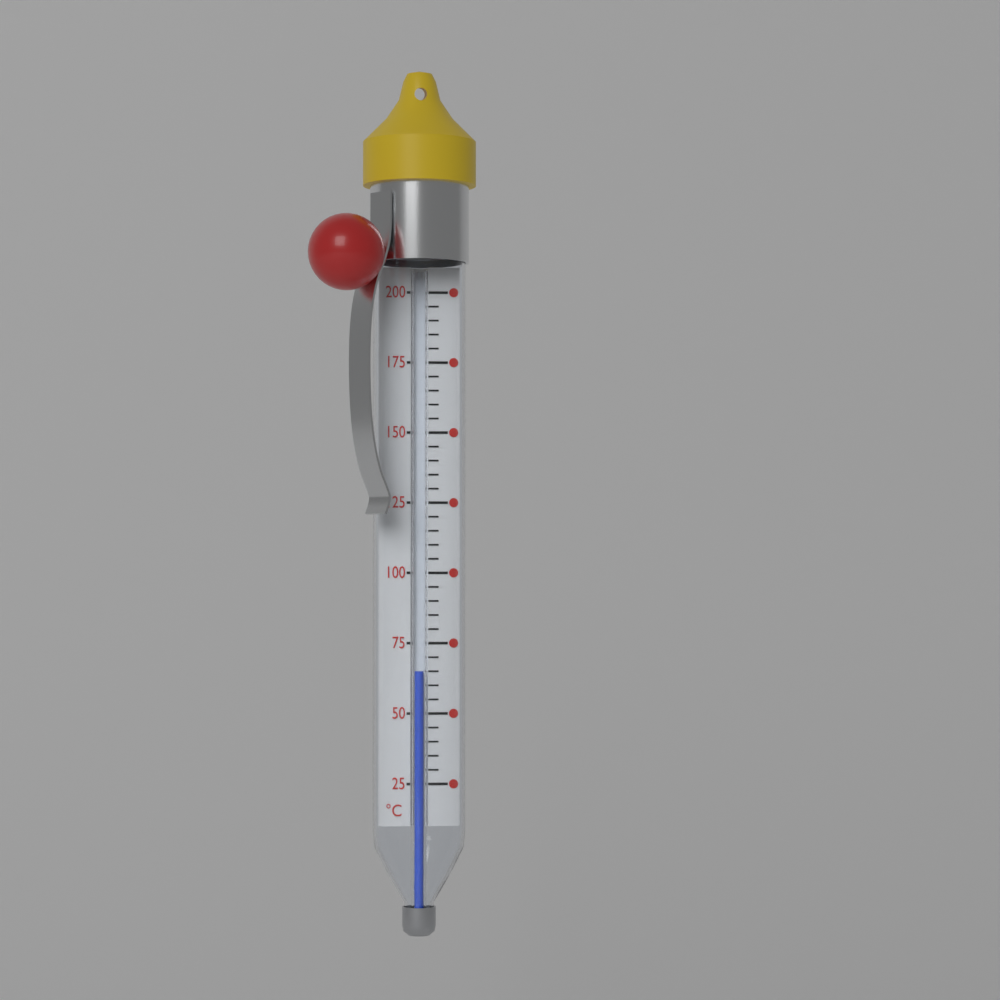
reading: 65 °C
